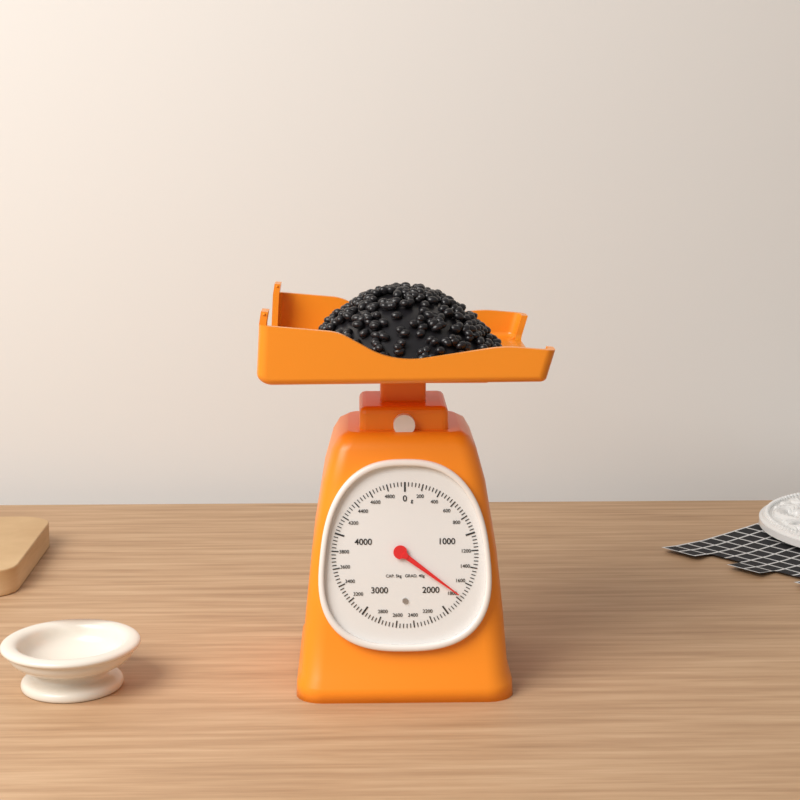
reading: 1760 g
